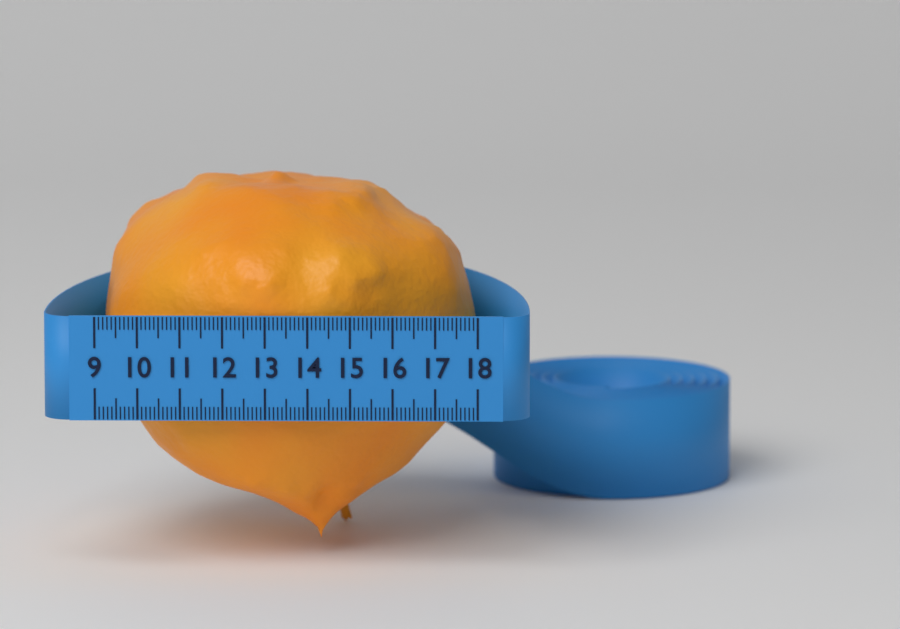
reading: 17.9 (no unit)
